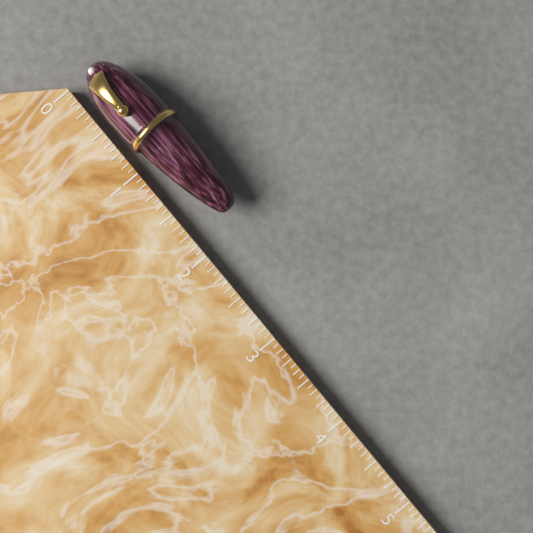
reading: 1.8125 (no unit)
